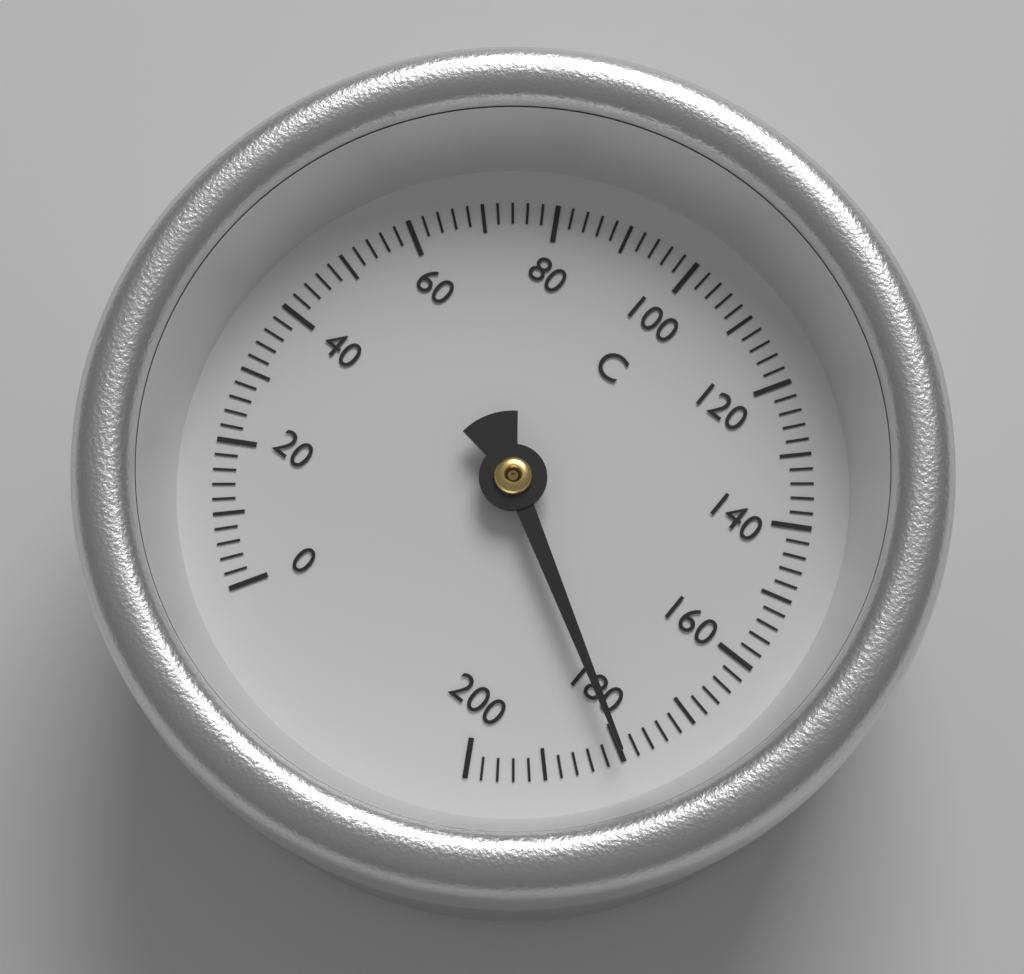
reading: 180 °C
